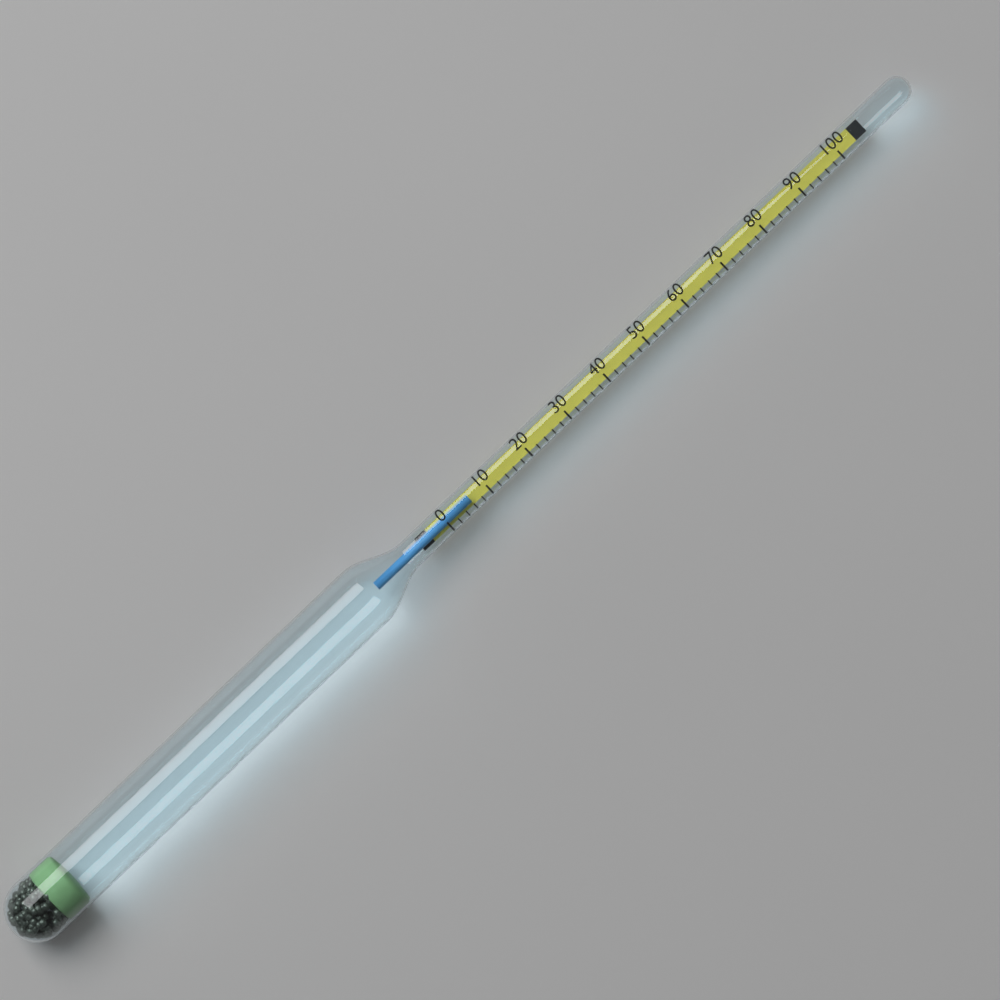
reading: 6 (no unit)
